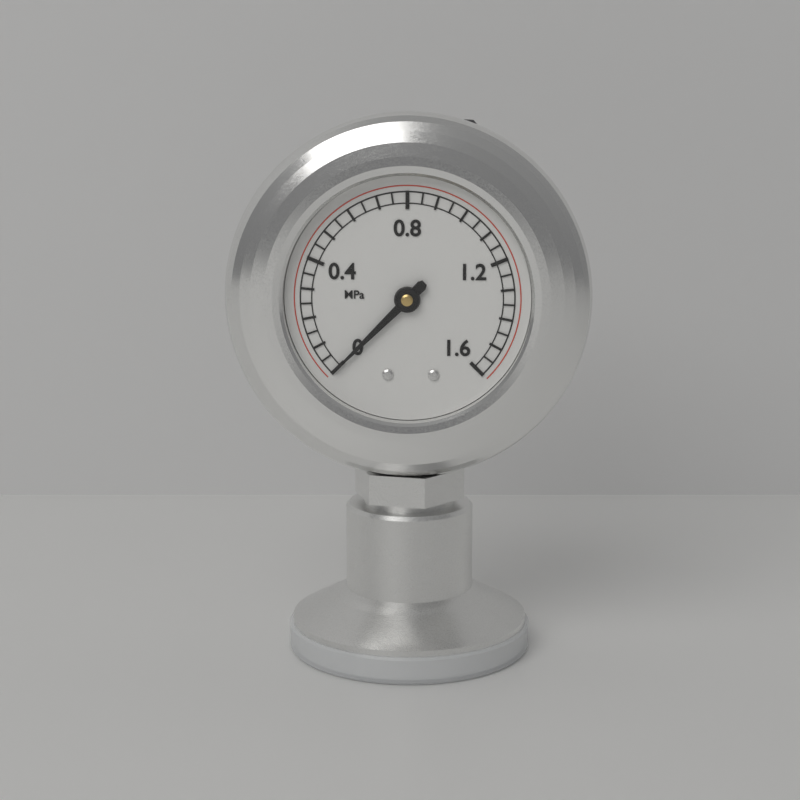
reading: 0.00 MPa
